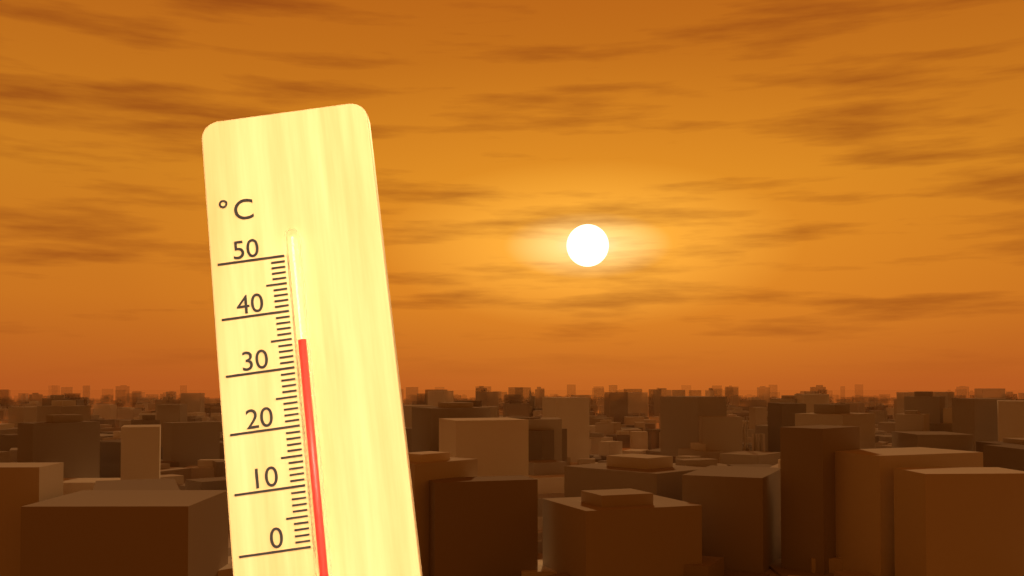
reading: 34 °C
